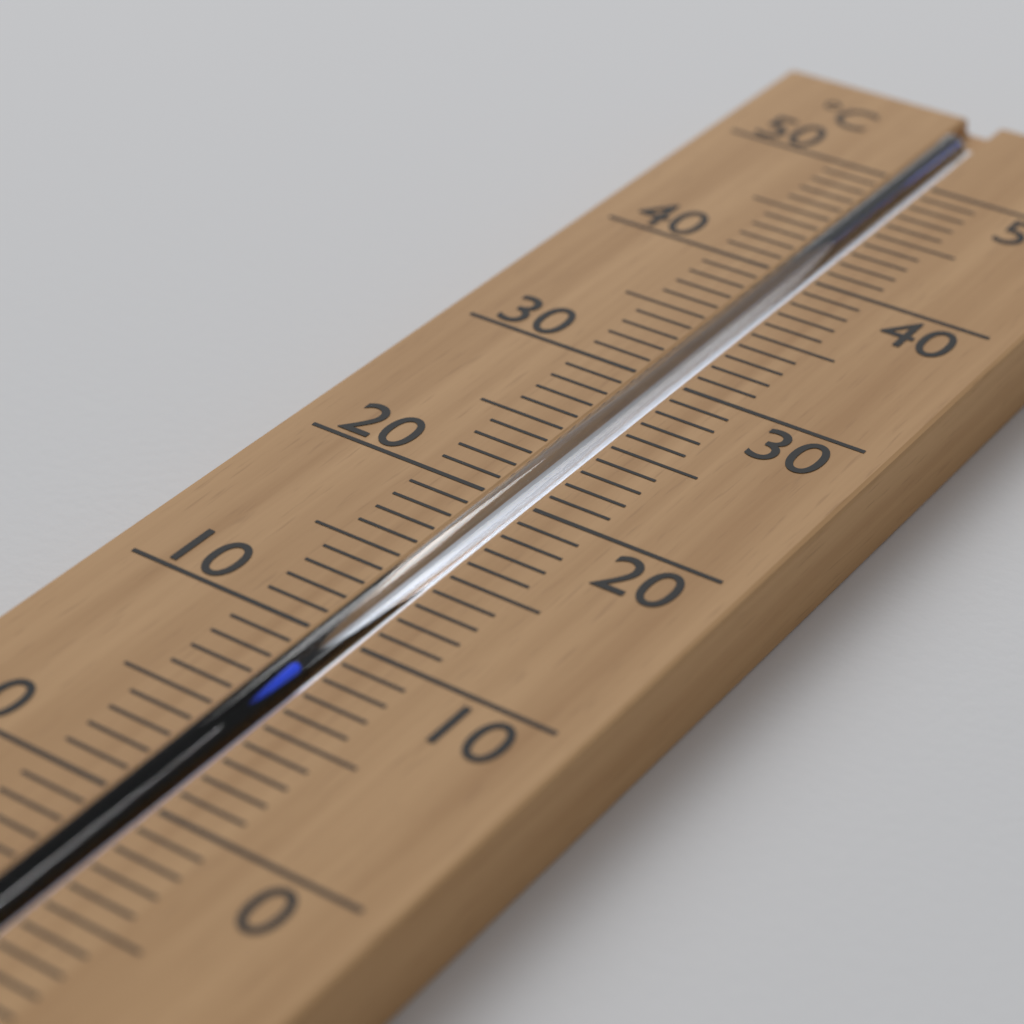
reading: 8 °C
